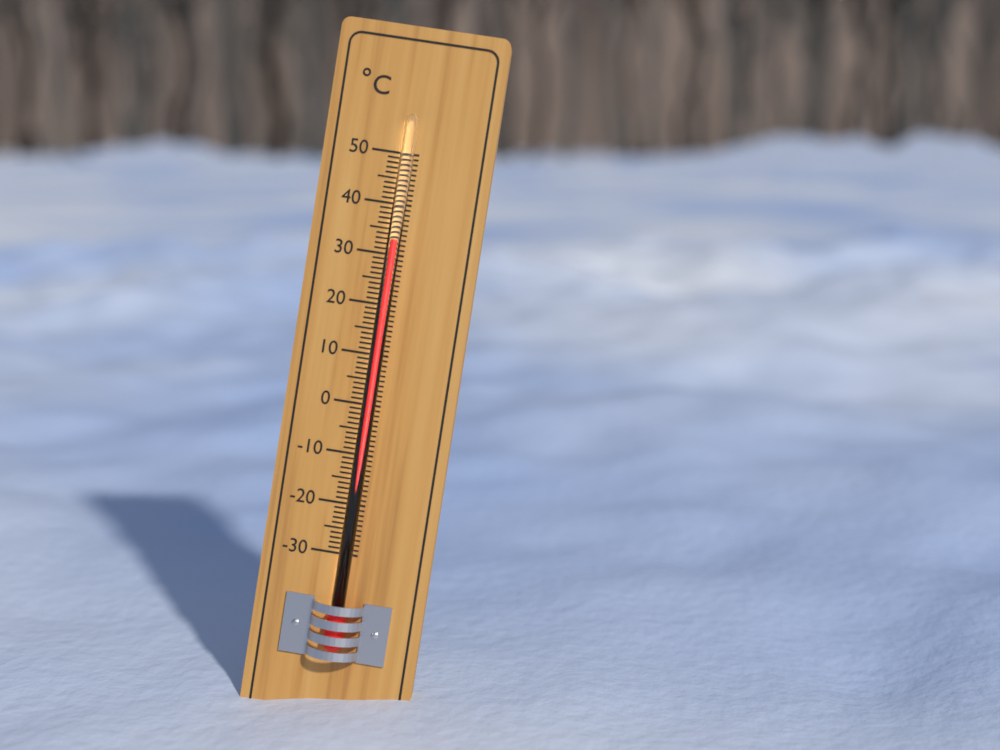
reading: 33 °C
